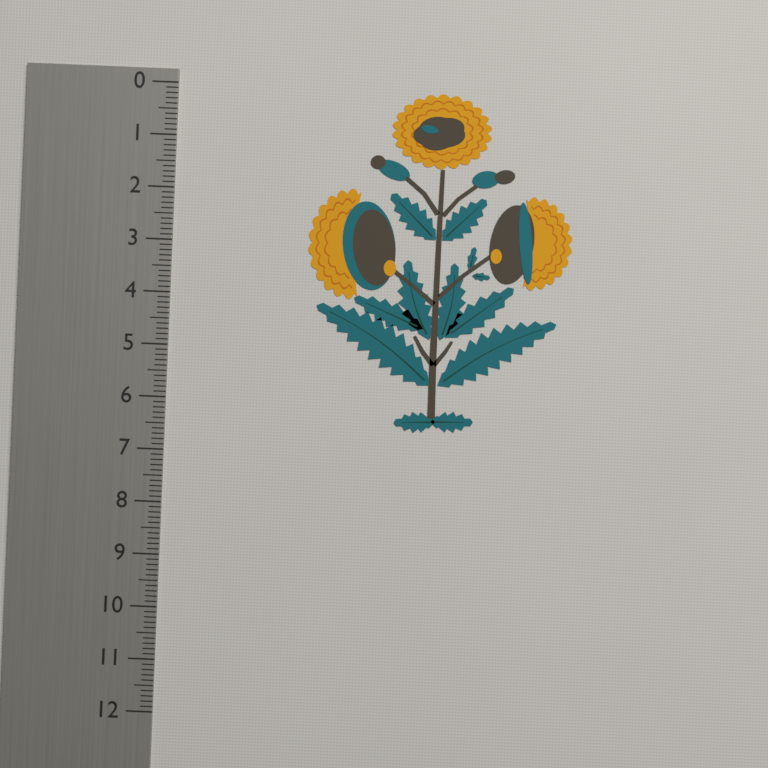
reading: 6.5 (no unit)
